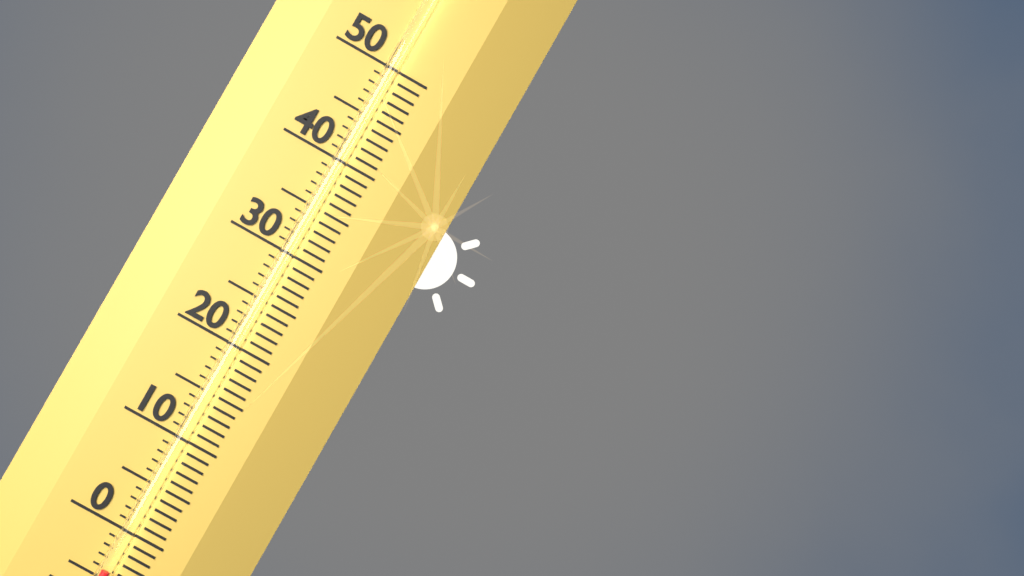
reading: -4 (no unit)
